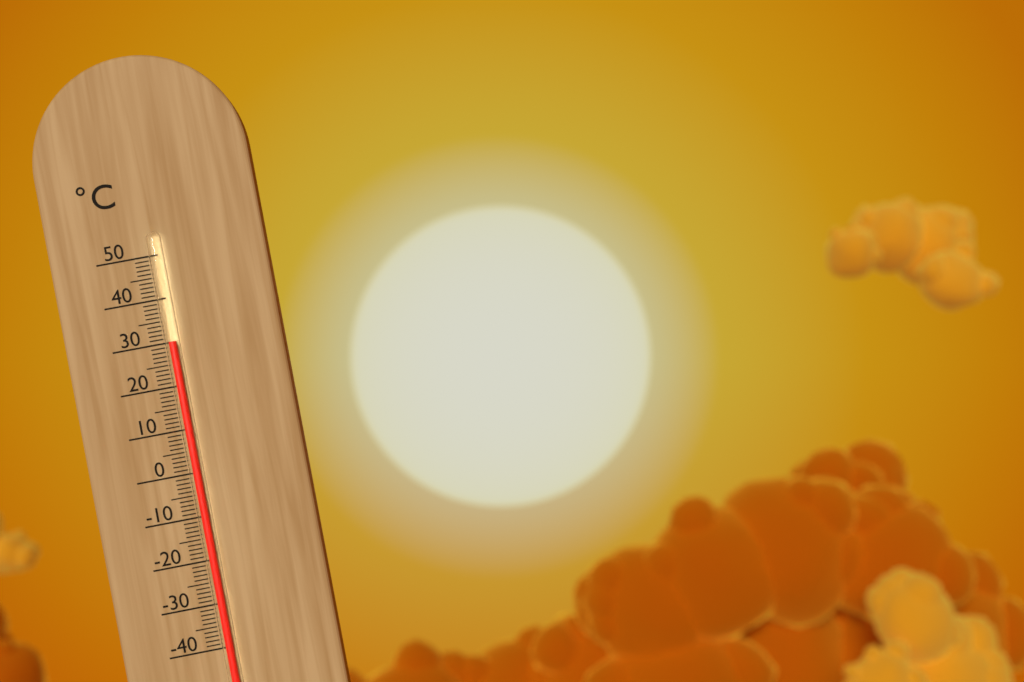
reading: 30 °C
